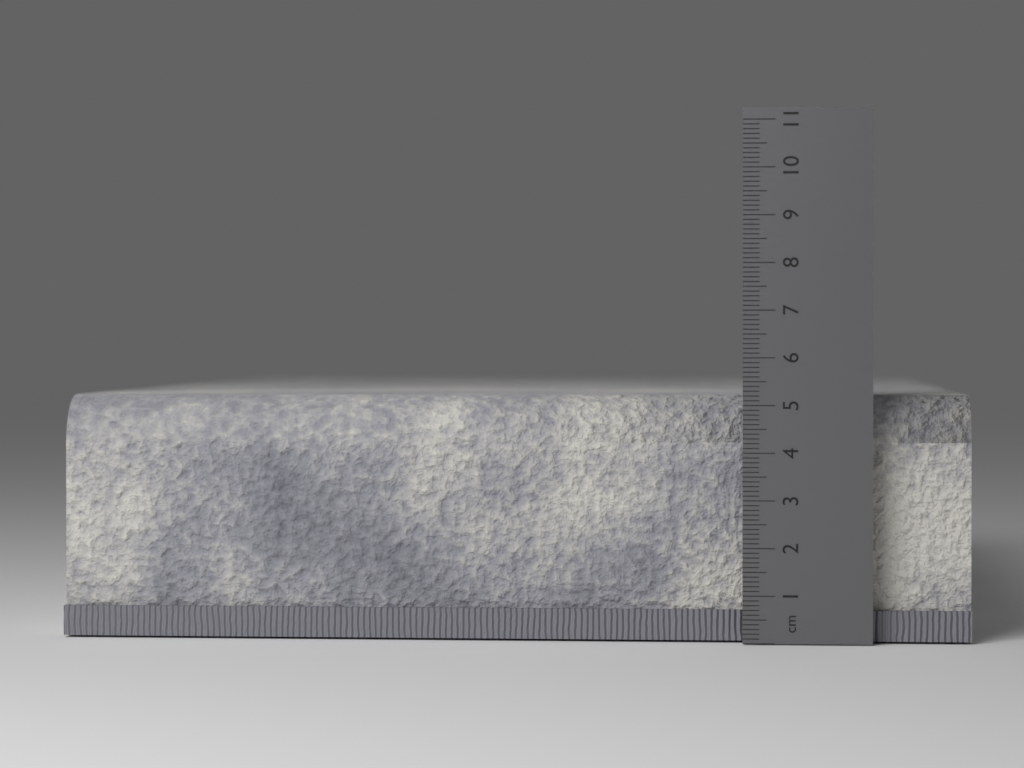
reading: 5.2 cm
